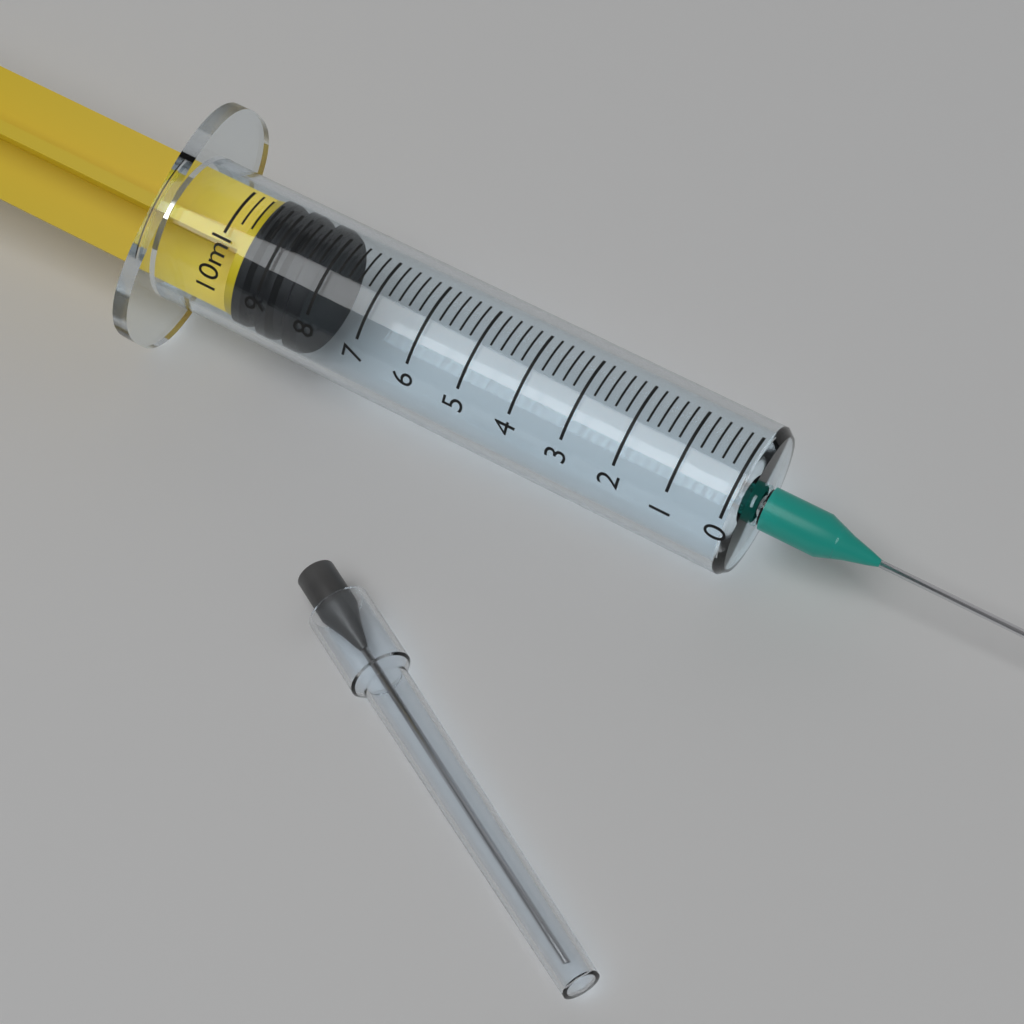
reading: 8.2 ml
